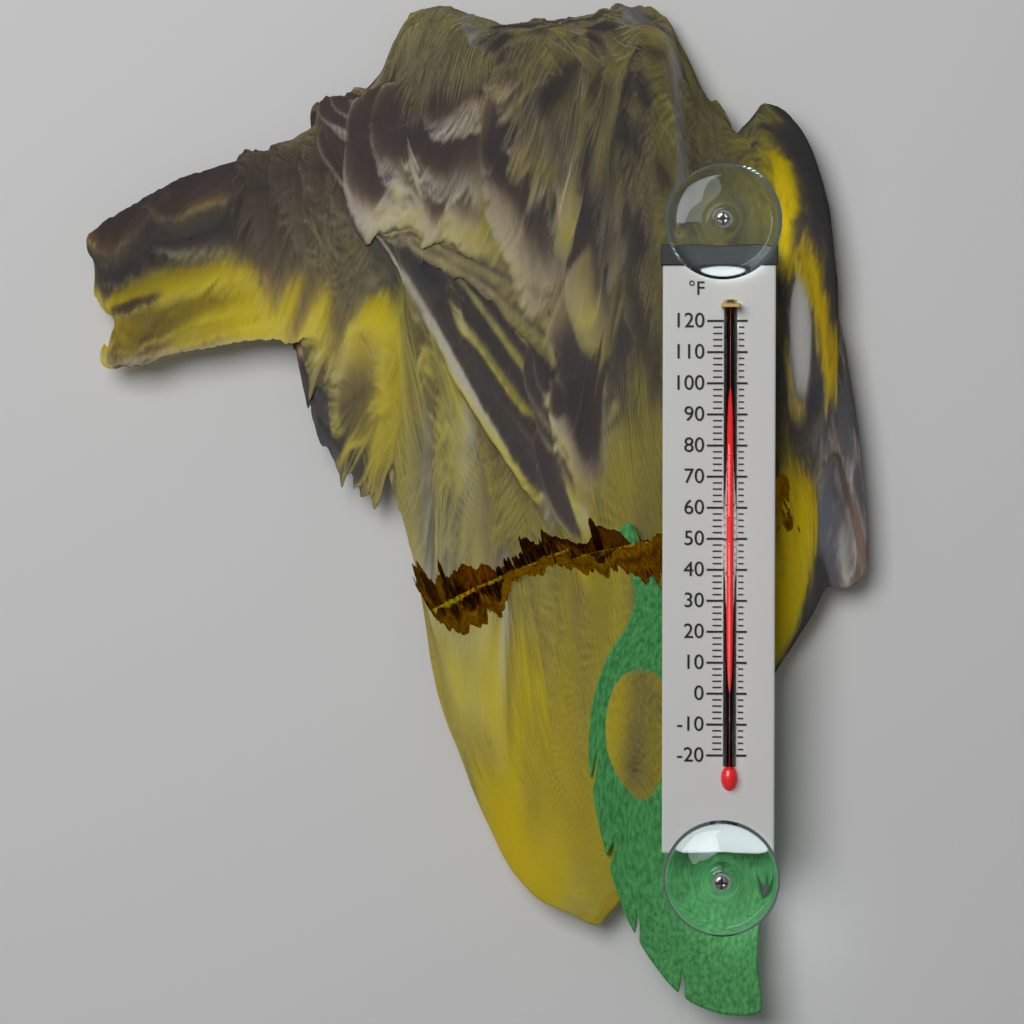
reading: 118 °F
